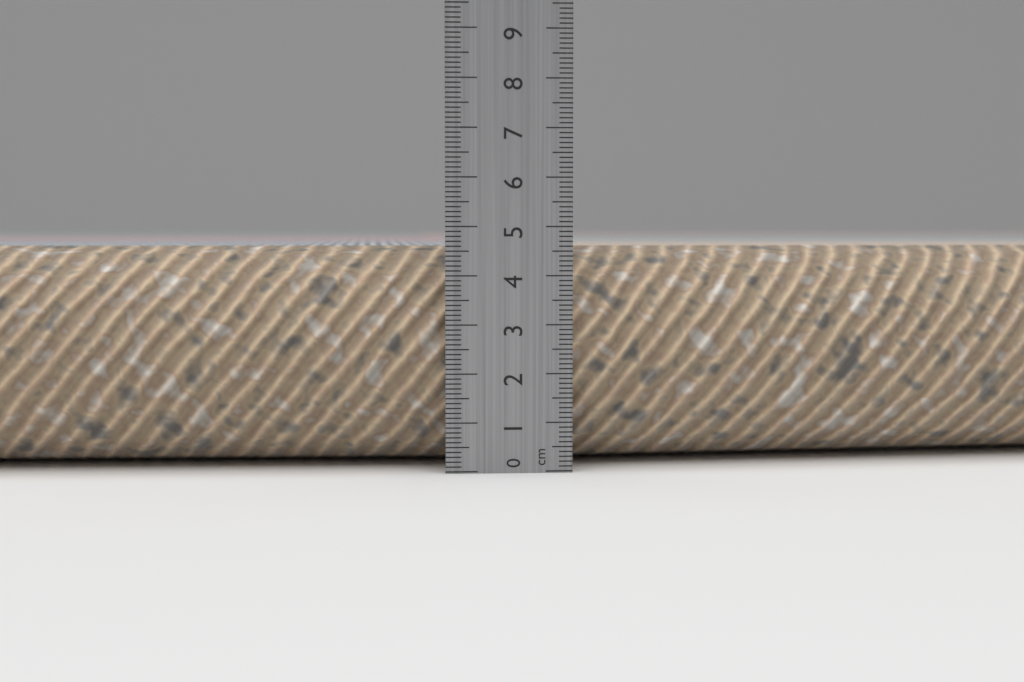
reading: 4.6 cm
